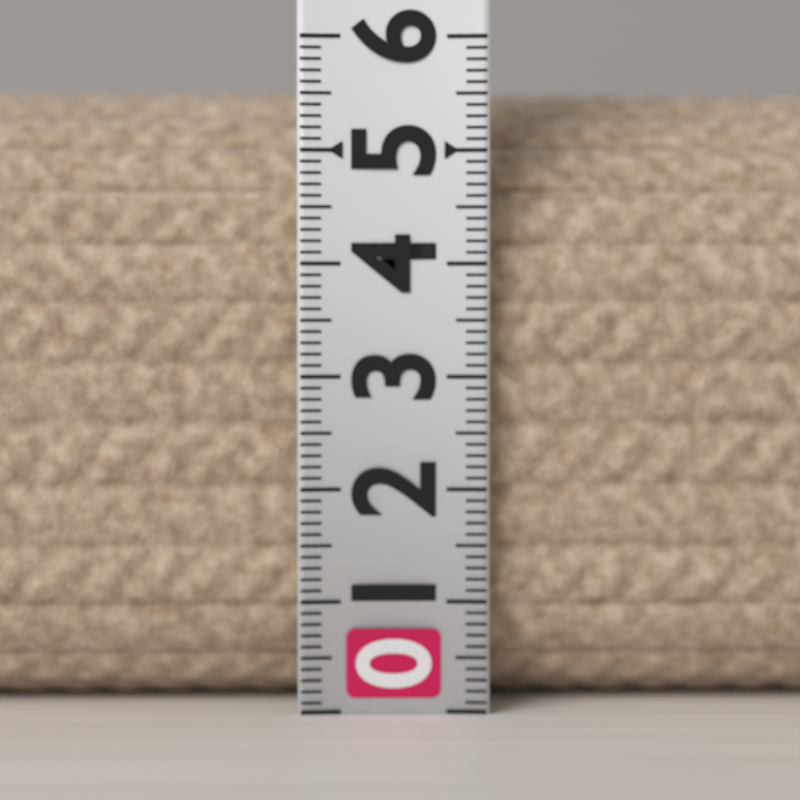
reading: 5.7 (no unit)
